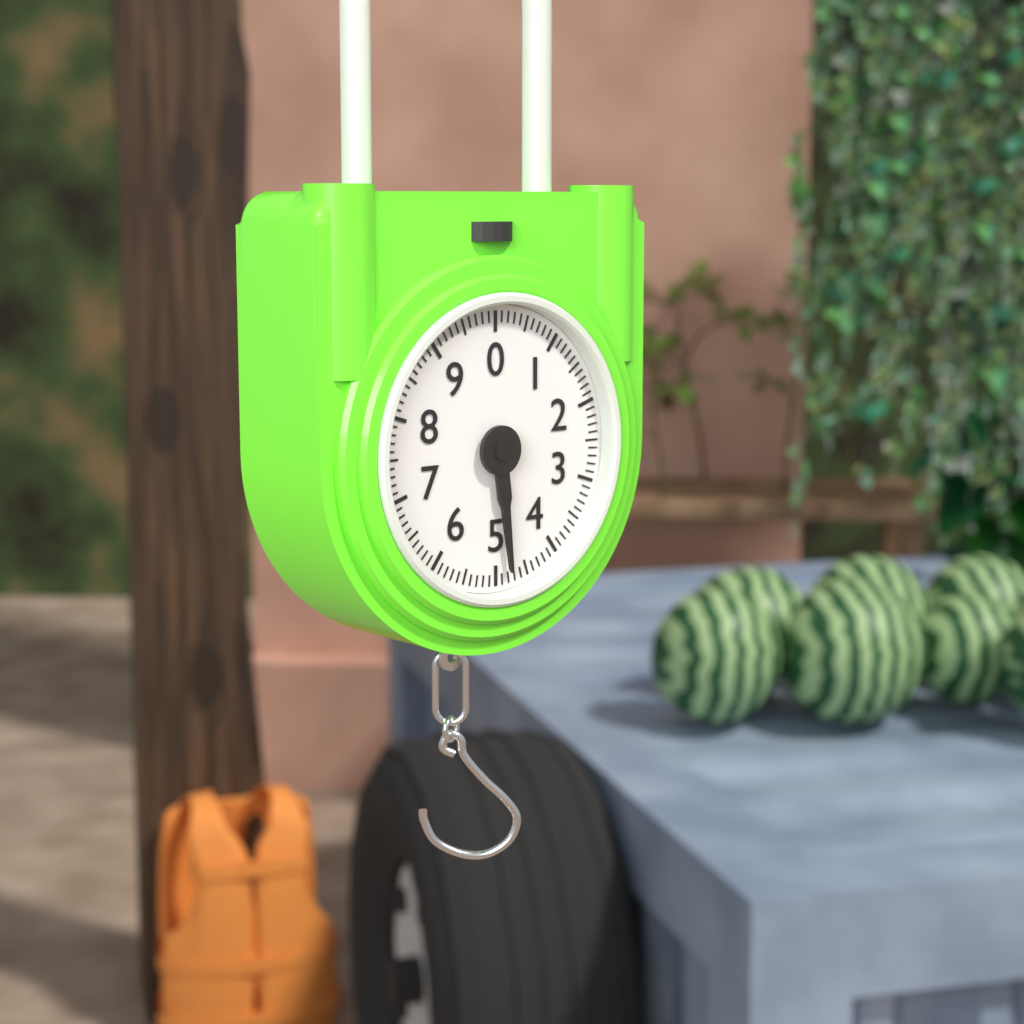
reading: 4.8 (no unit)
